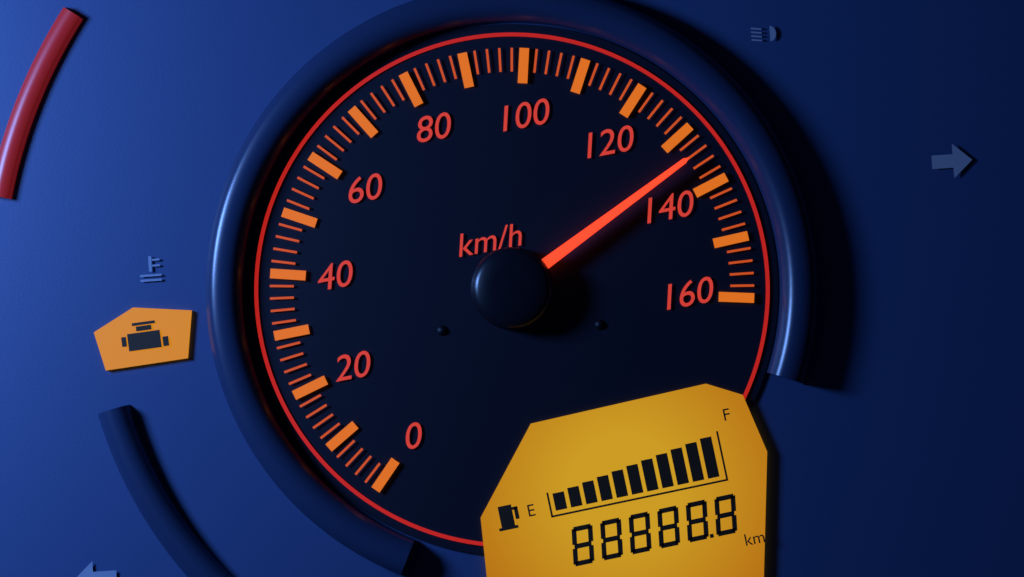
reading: 134 km/h
